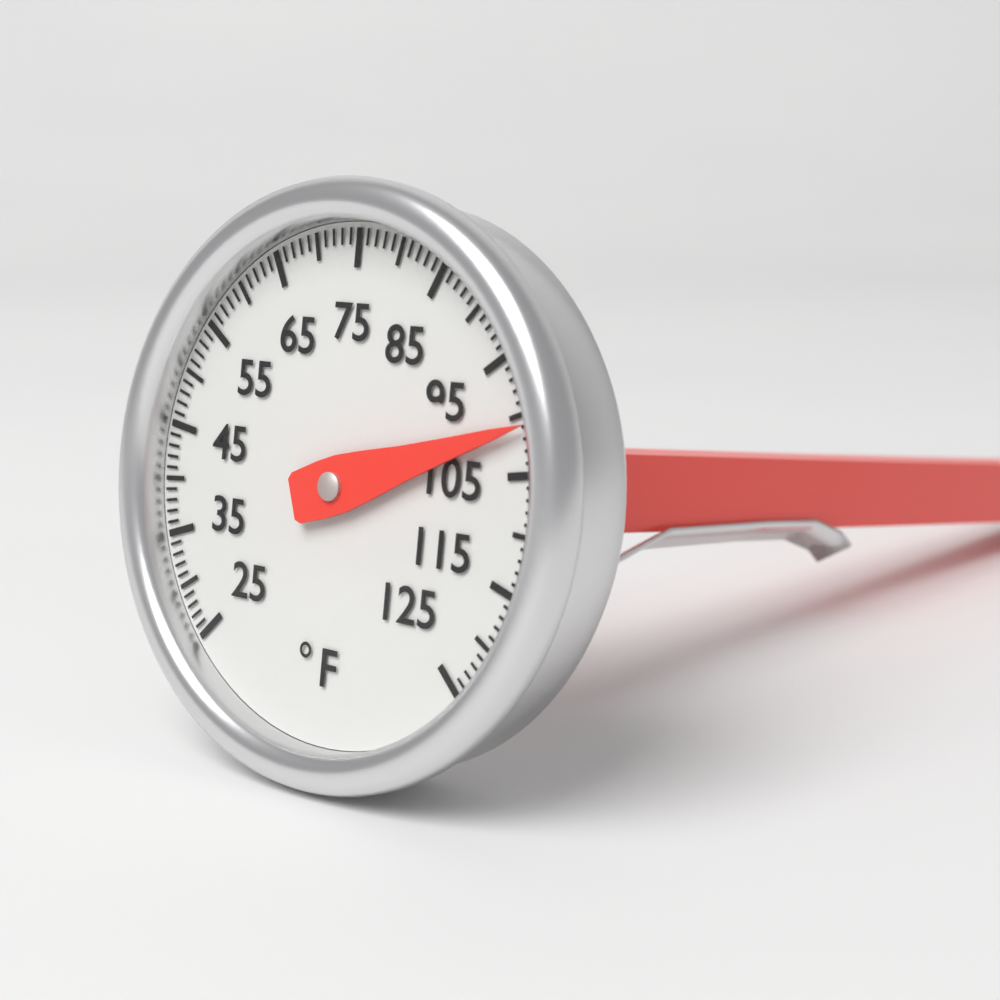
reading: 101 °F
